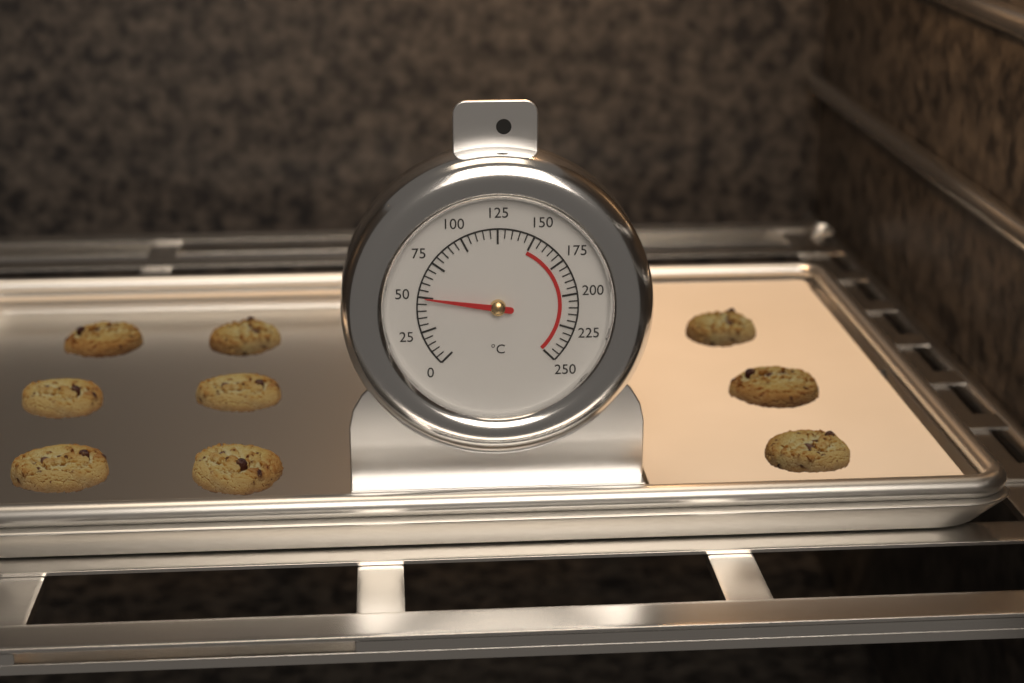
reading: 50 °C
